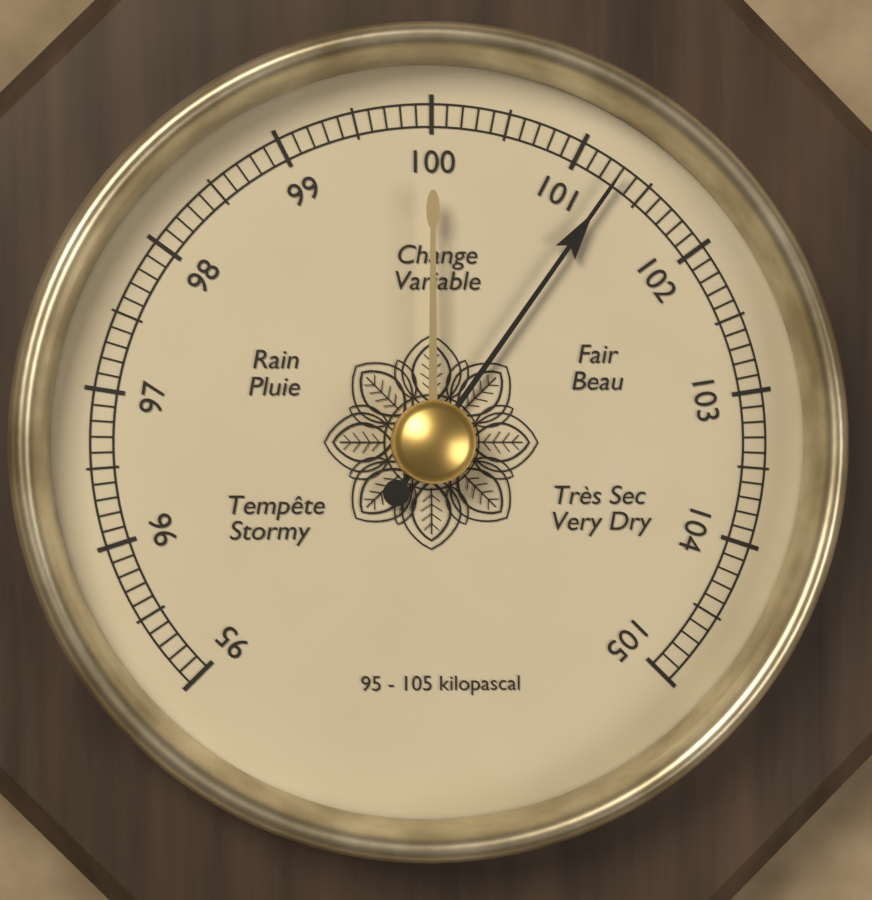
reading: 101.3 kPa
